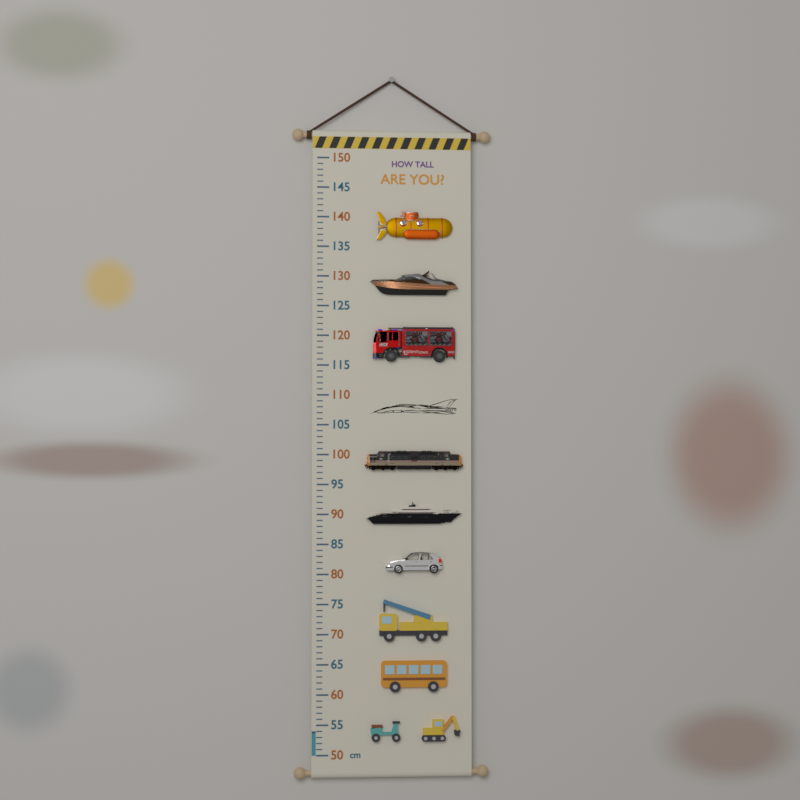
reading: 54 cm
